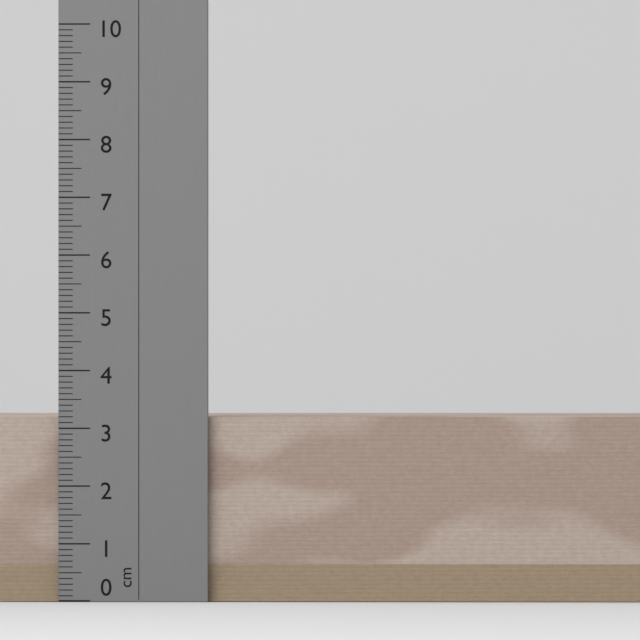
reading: 3.2 cm
